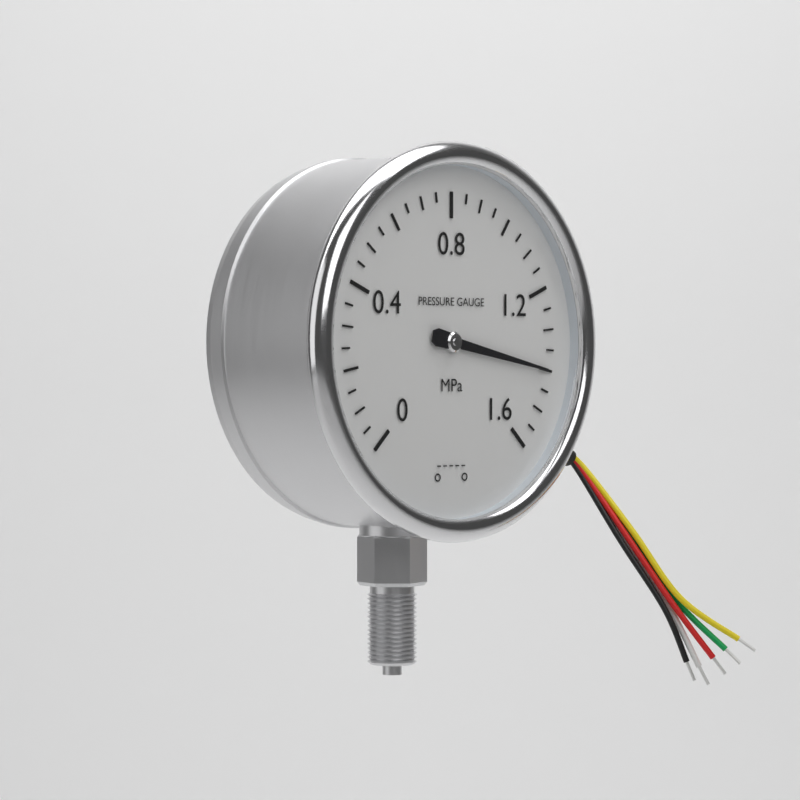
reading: 1.40 MPa
